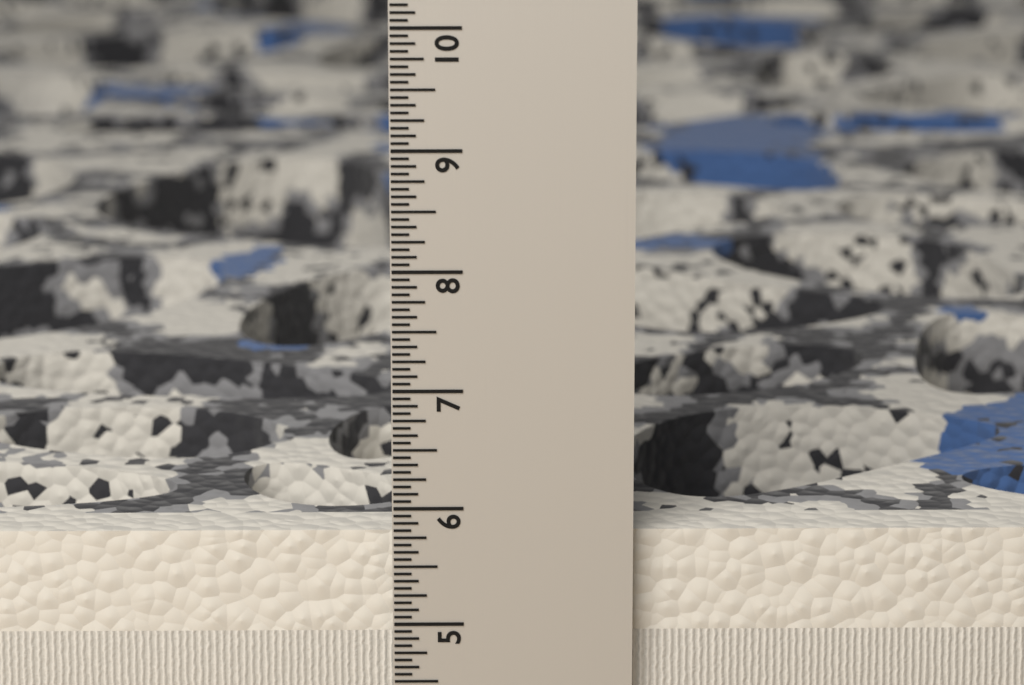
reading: 5.7500 in
